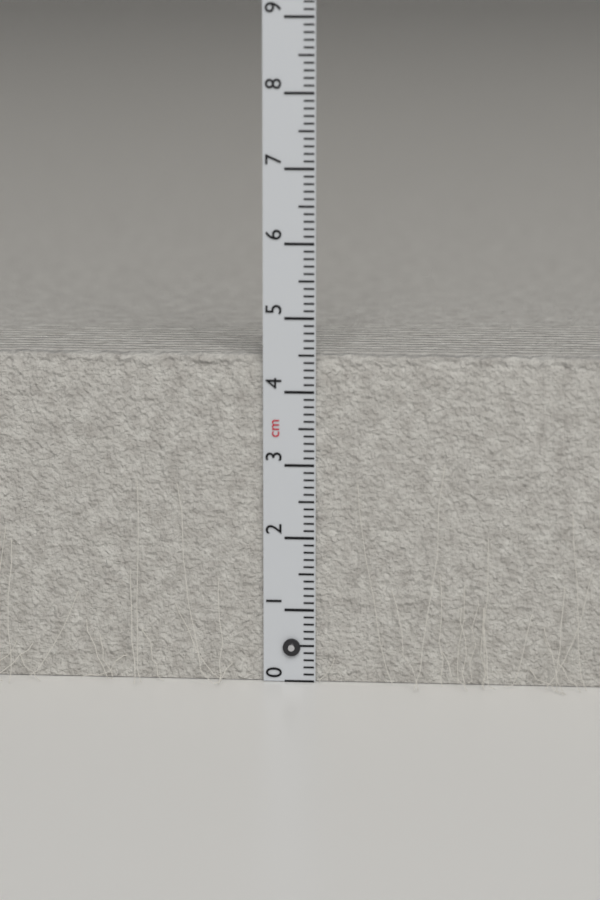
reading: 4.5 cm
